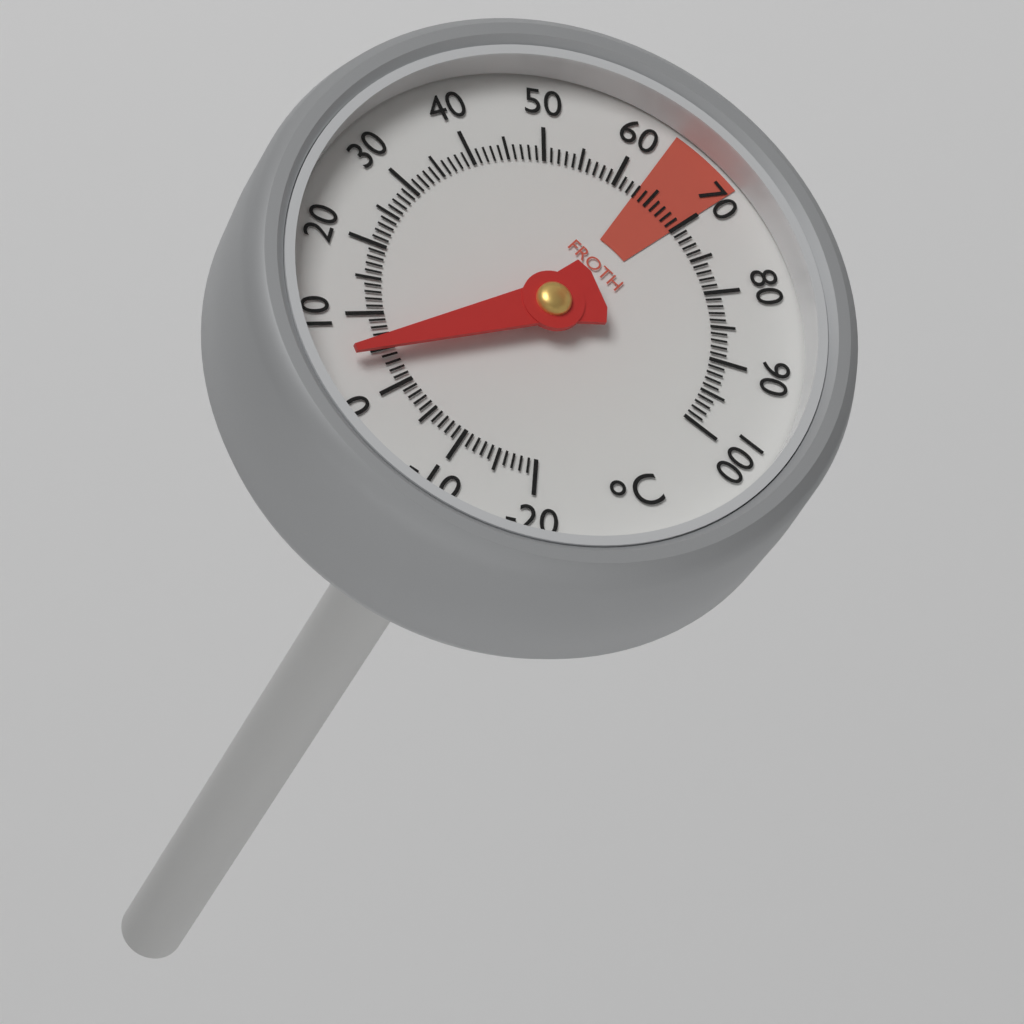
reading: 5 °C
